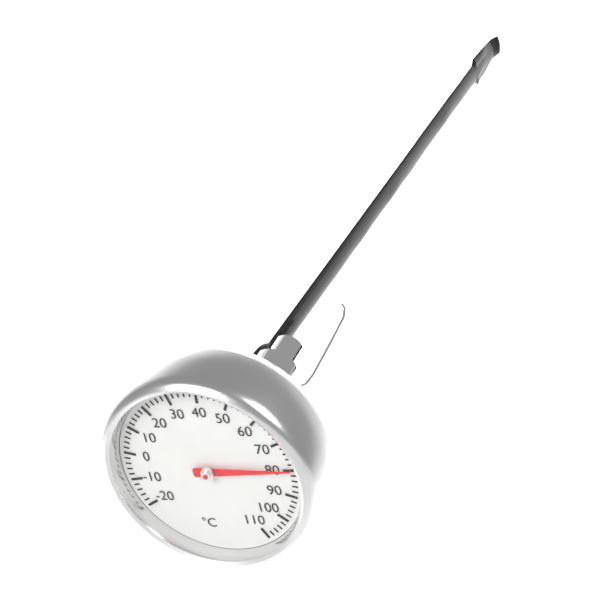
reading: 80 °C
